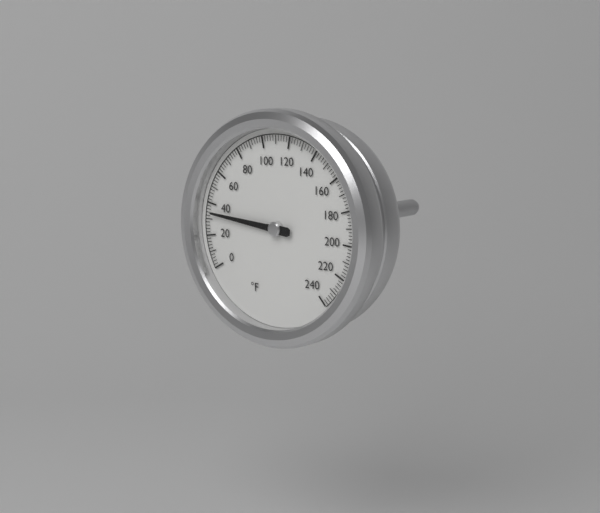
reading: 34 °F
